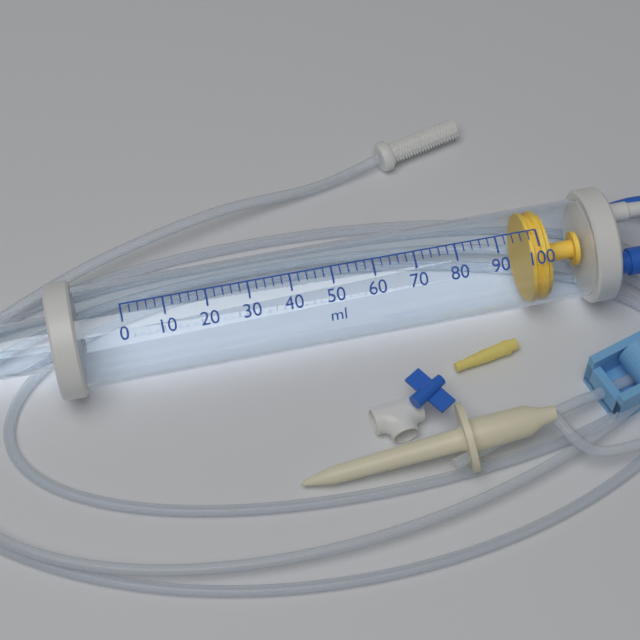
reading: 98 ml
